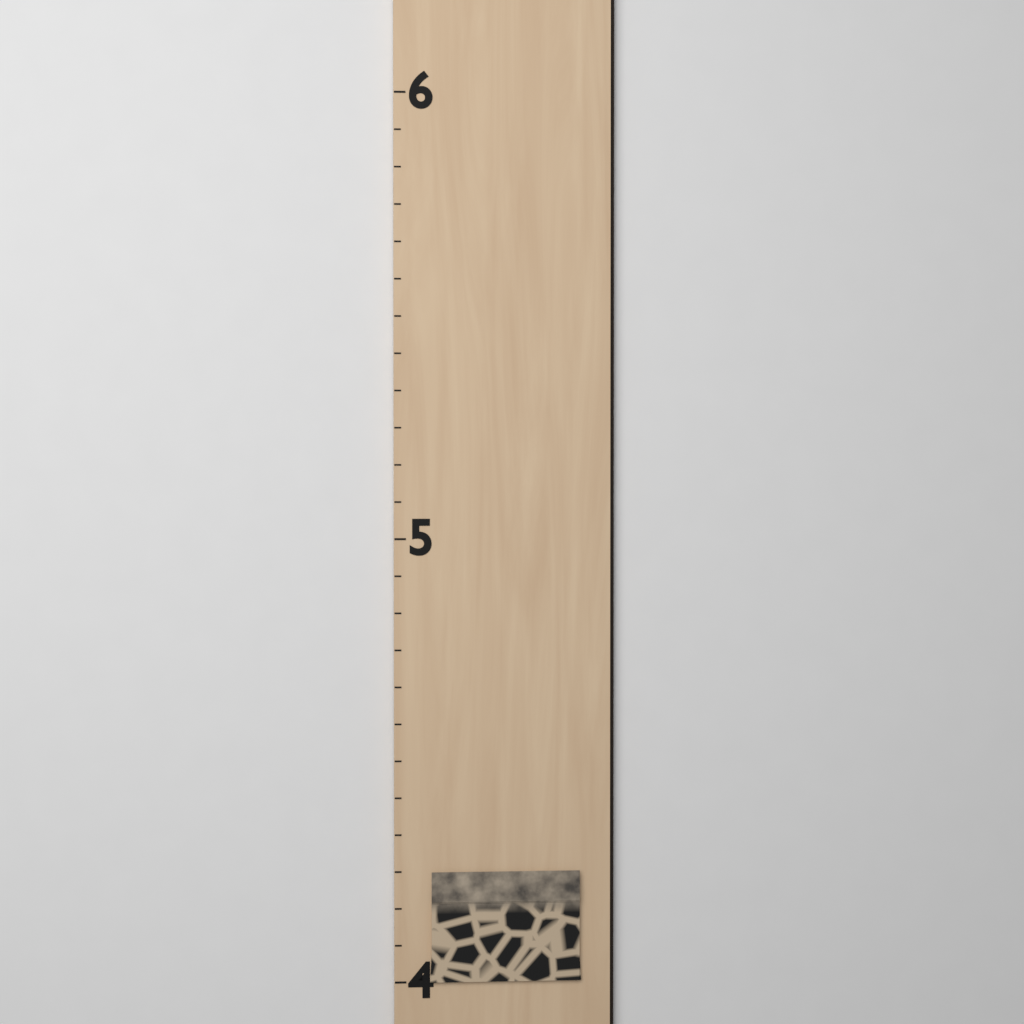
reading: 4.250000 (no unit)
